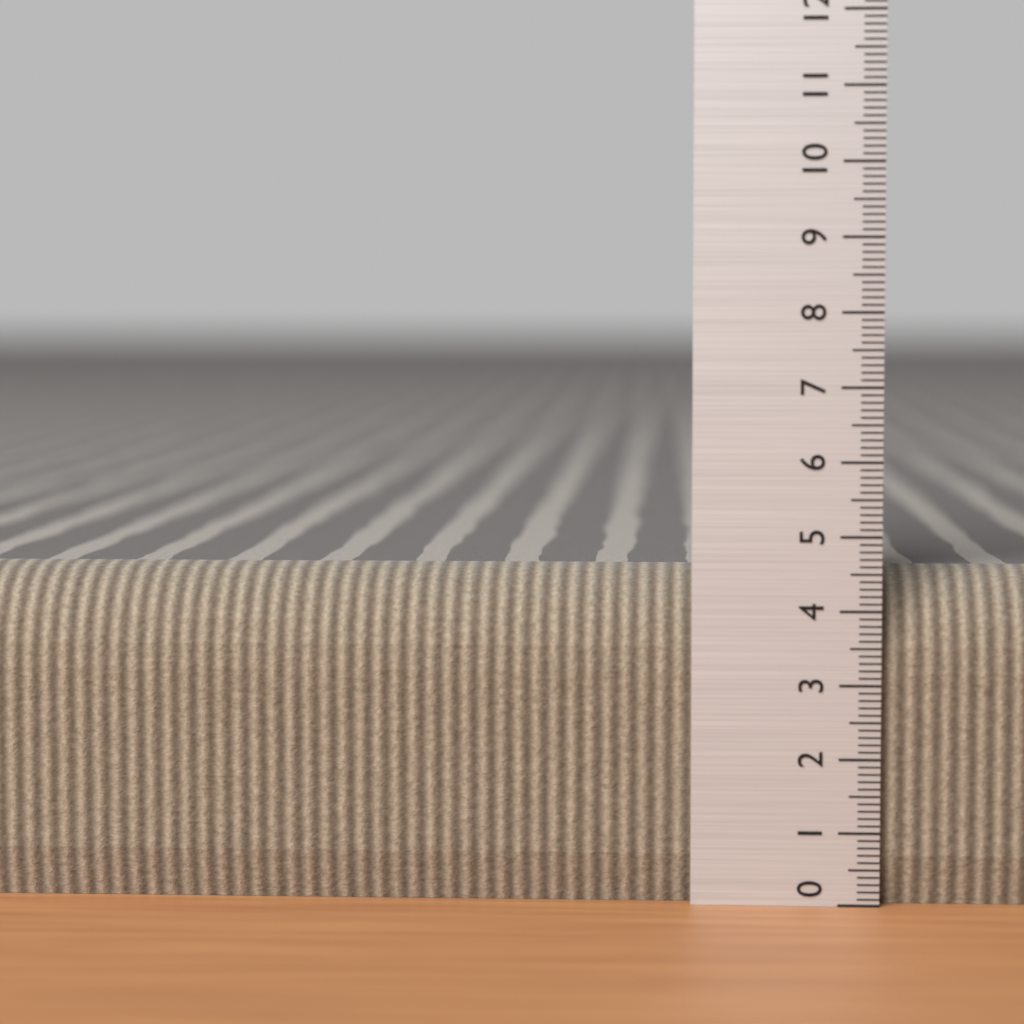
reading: 4.5 (no unit)
